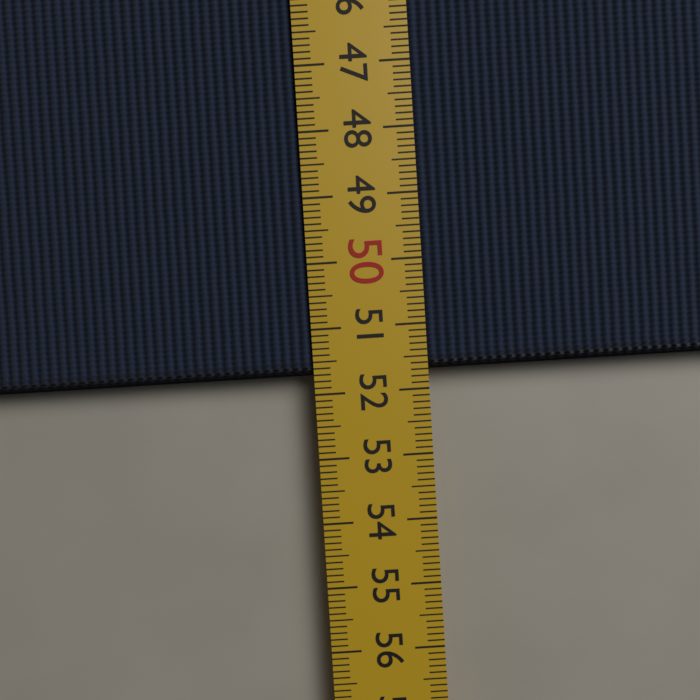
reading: 51.7 cm
